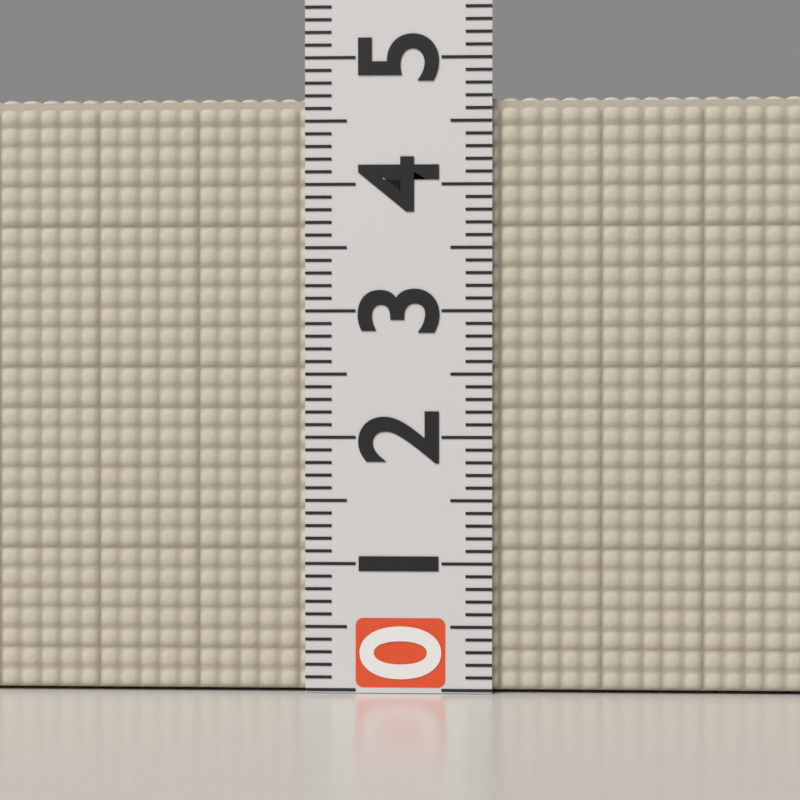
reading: 4.7 (no unit)
